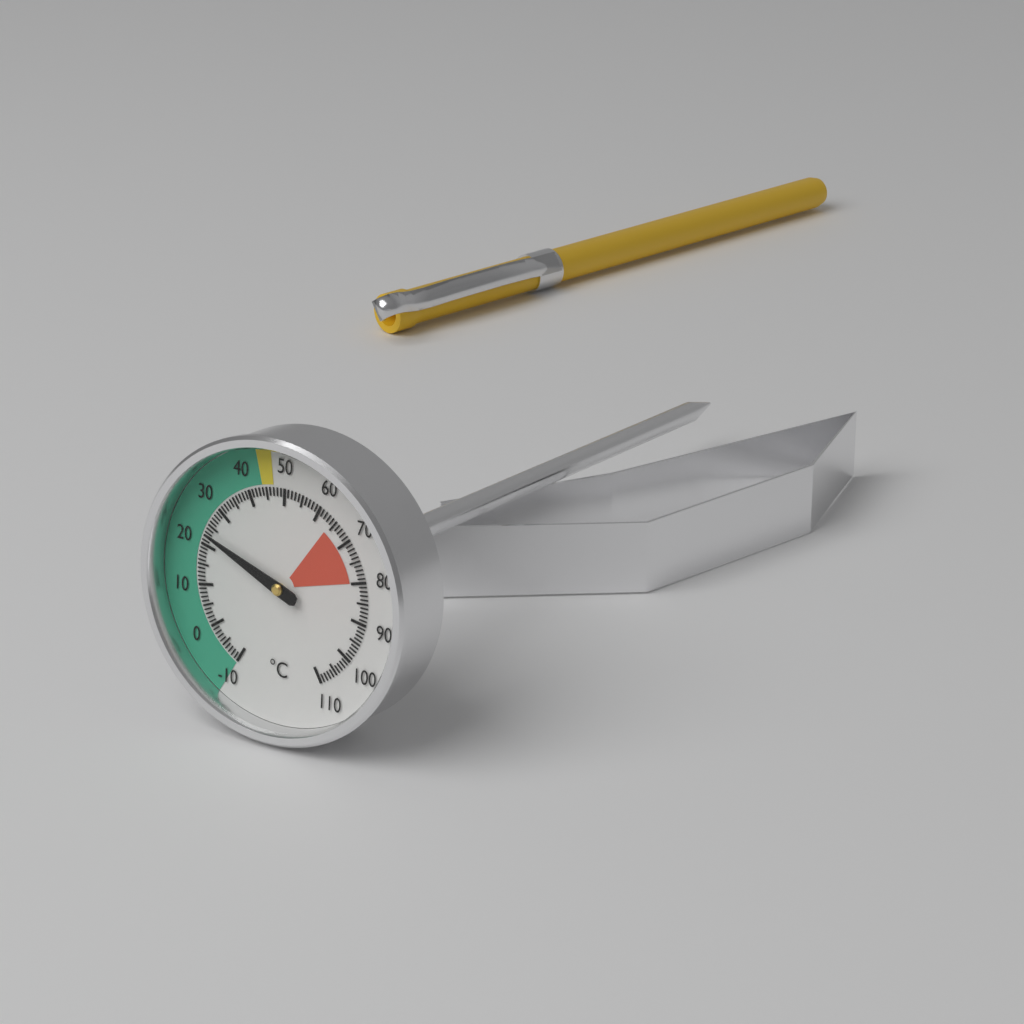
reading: 23 °C
